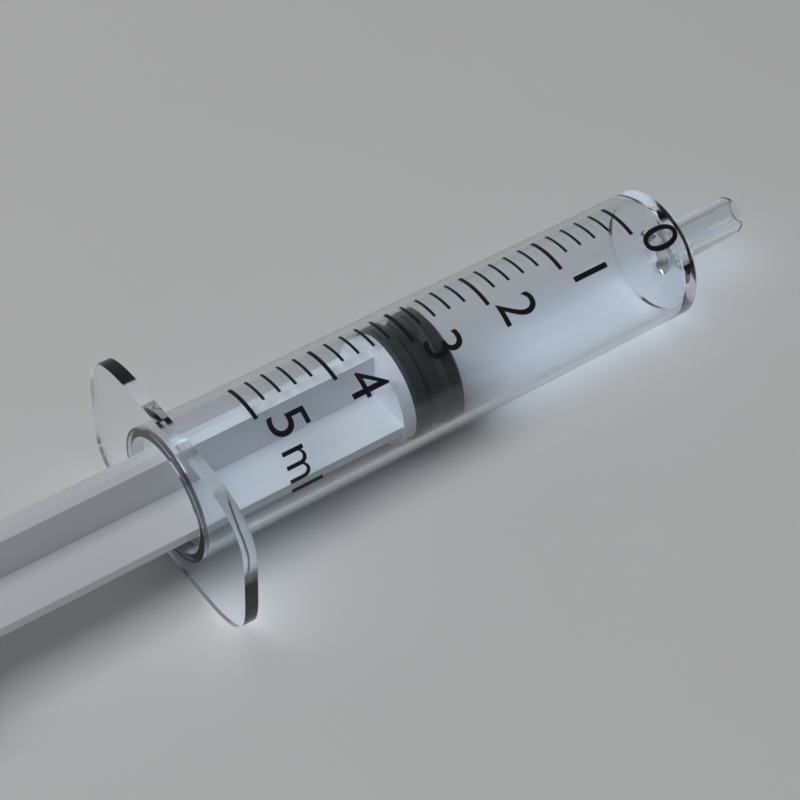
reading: 2.6 ml
